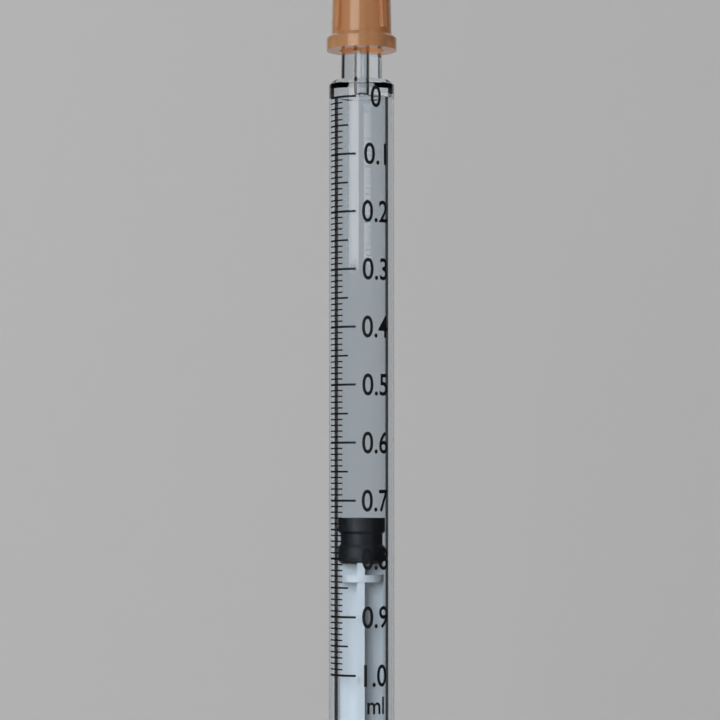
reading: 0.73 ml
